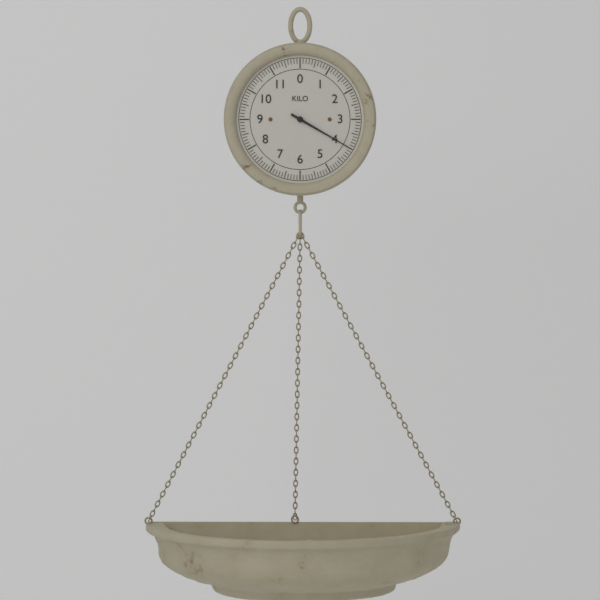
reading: 4.0 kg
